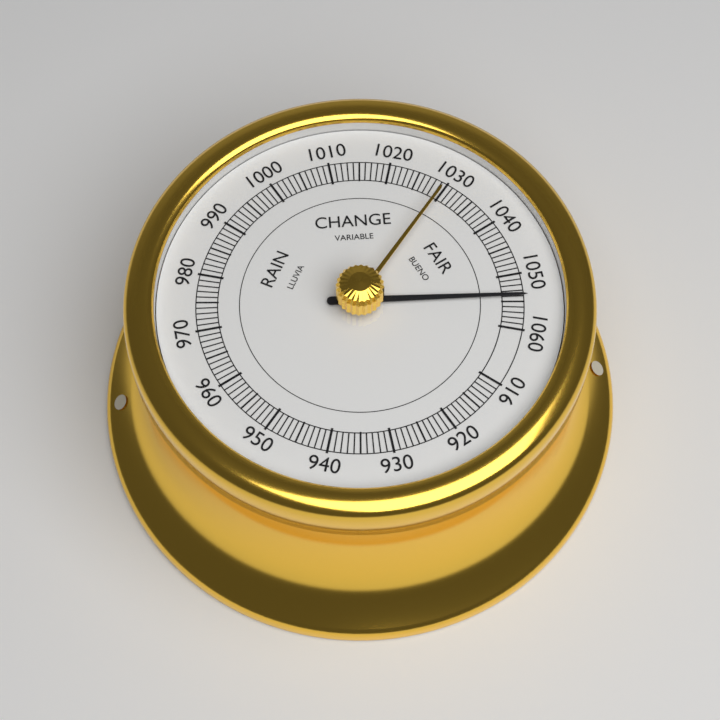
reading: 1054 (no unit)
